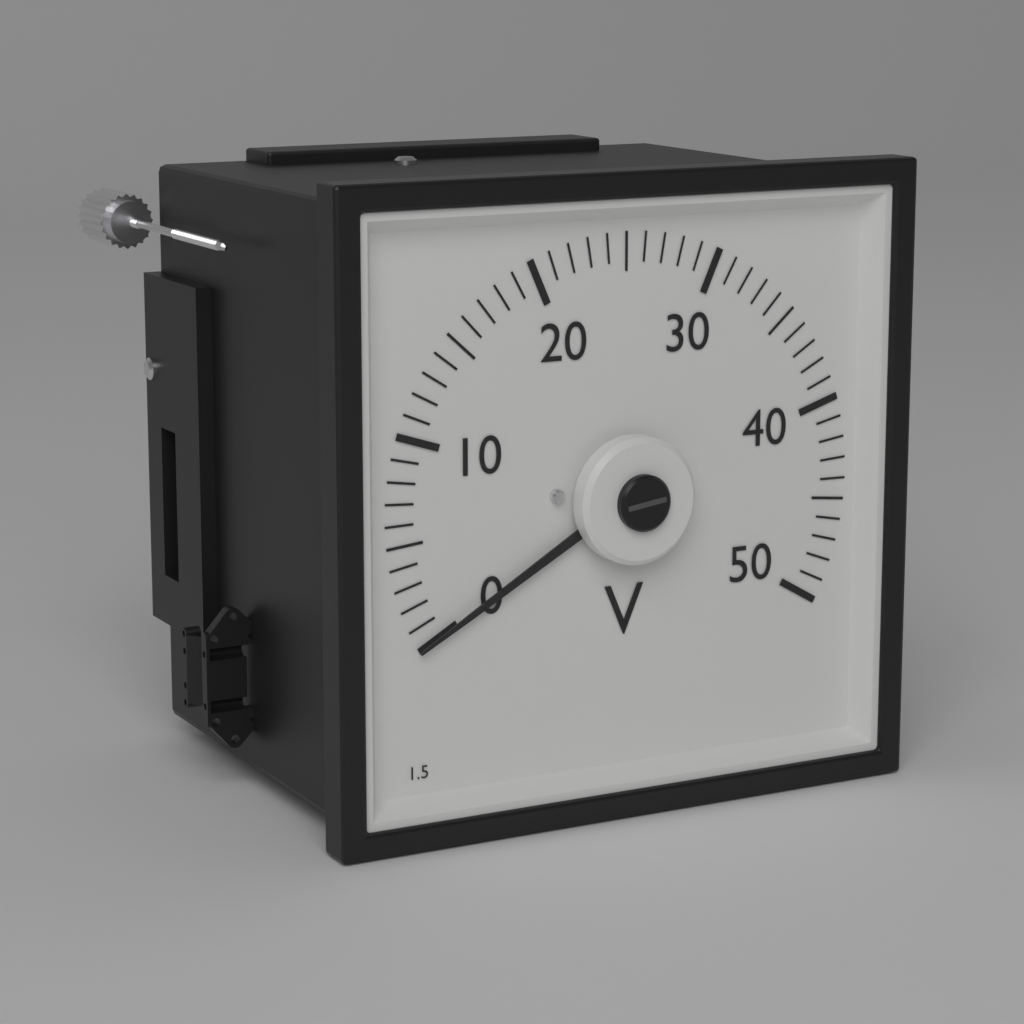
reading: 0 V
